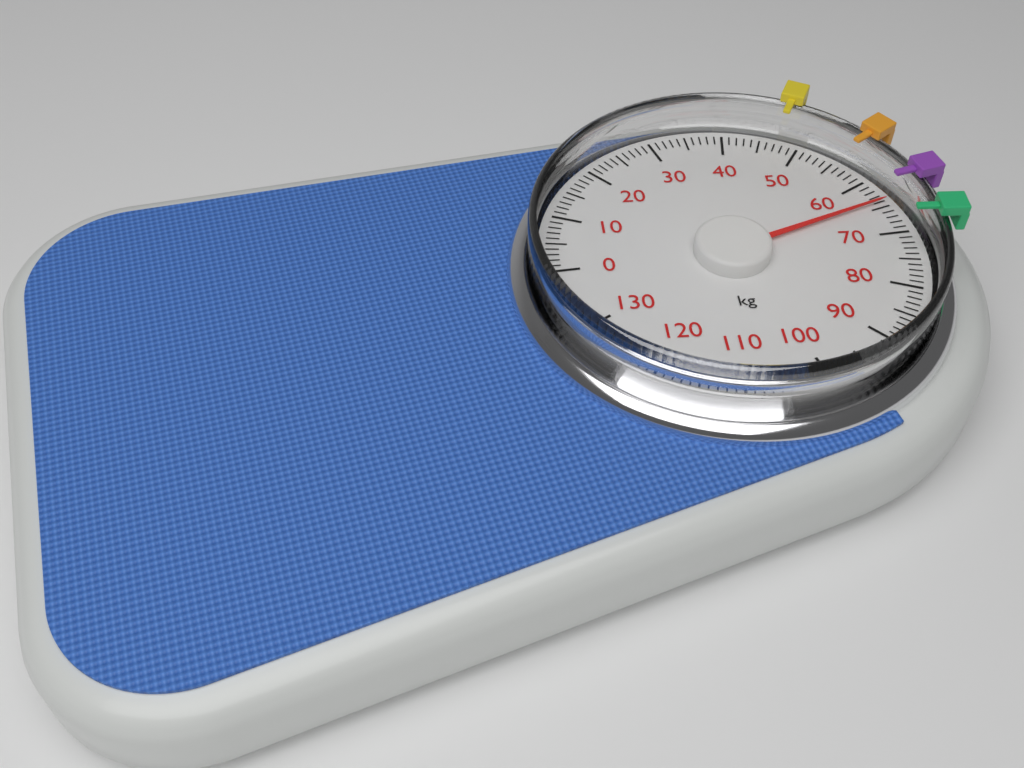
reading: 64 kg
